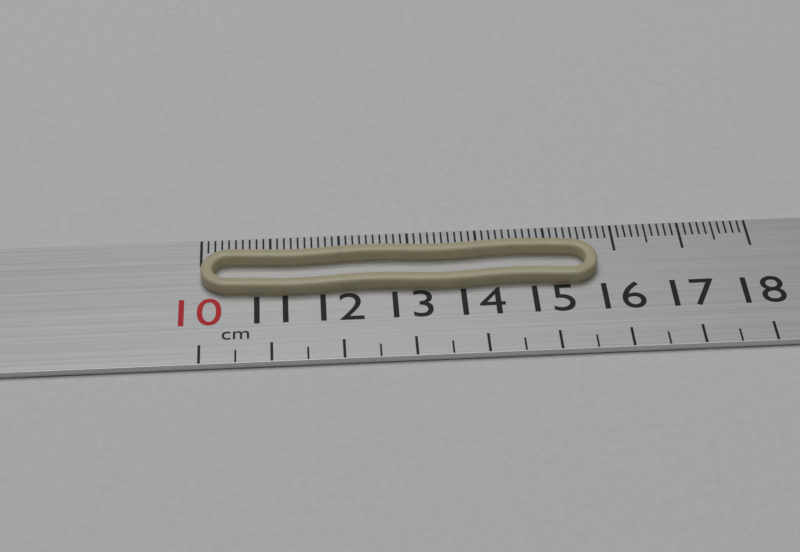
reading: 15.7 cm
